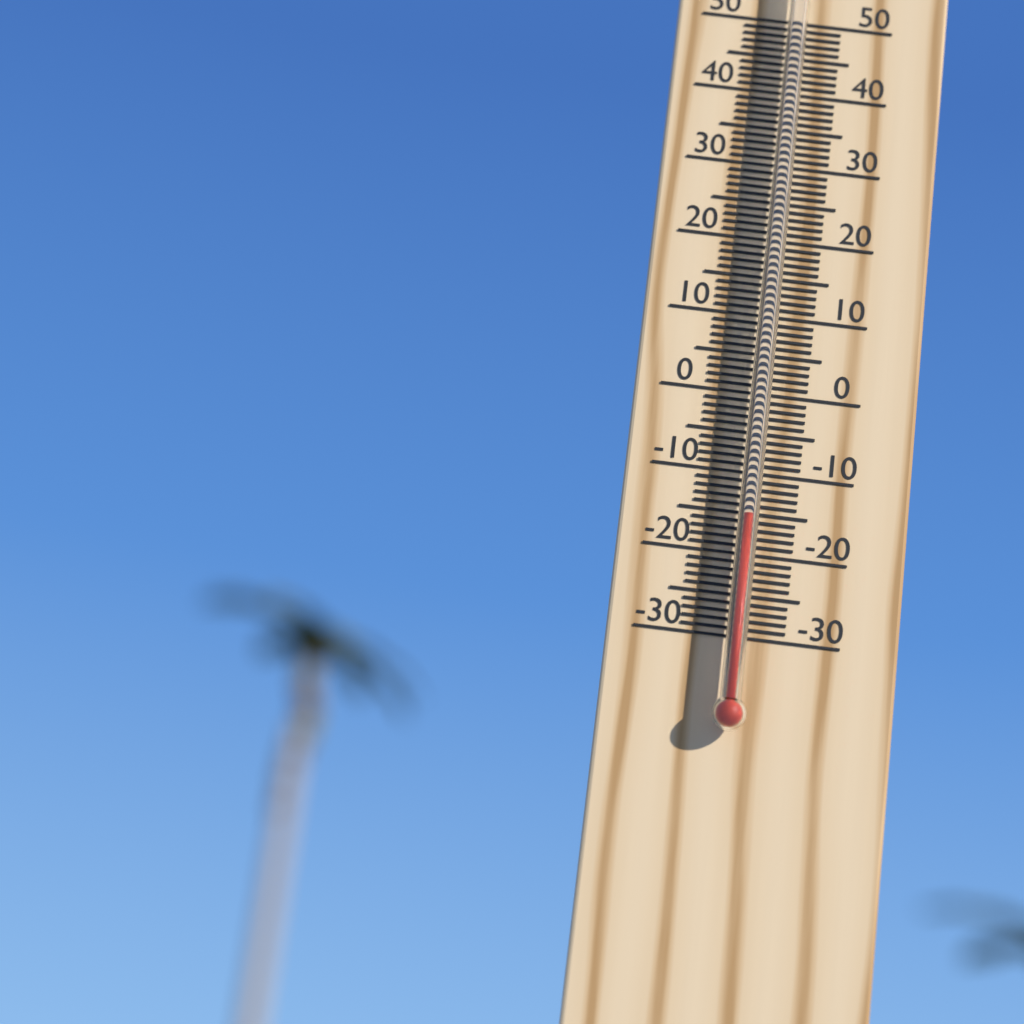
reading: -16 °C
